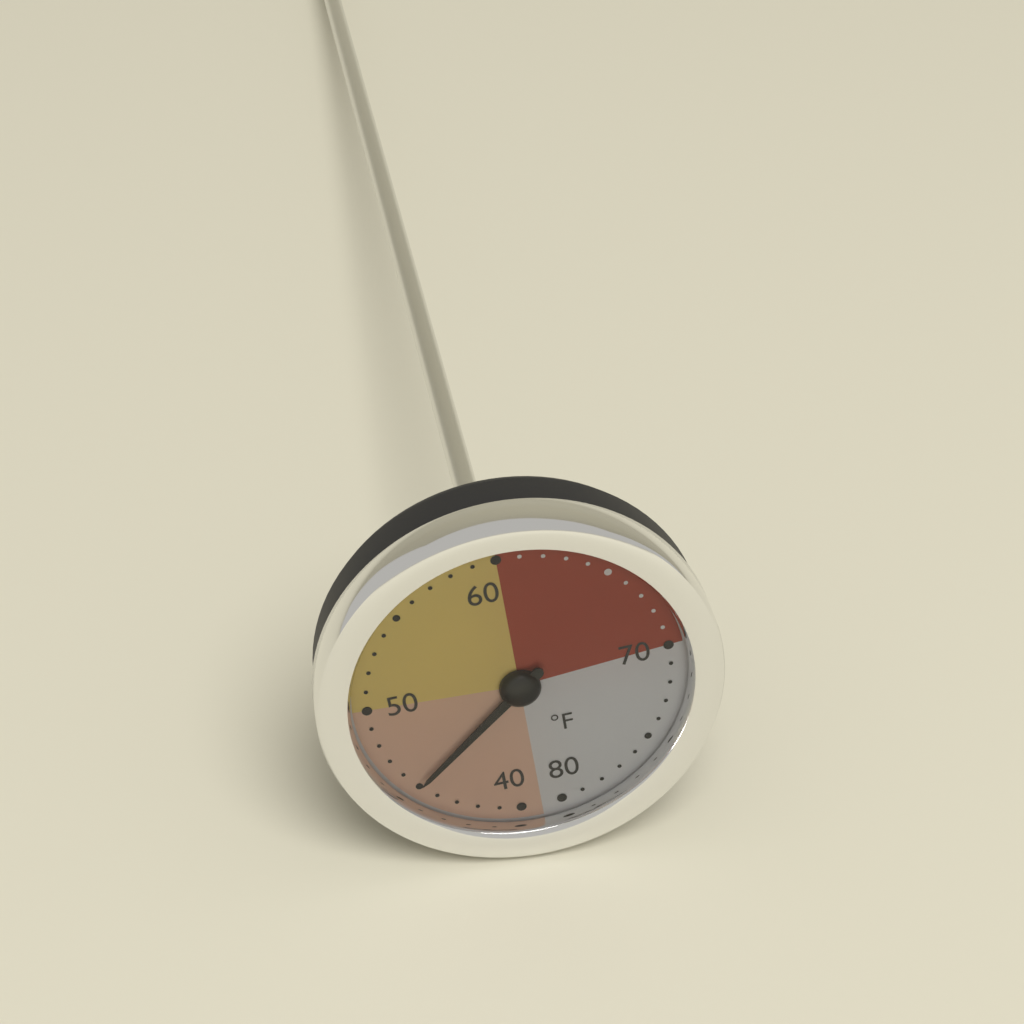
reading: 45 °F
